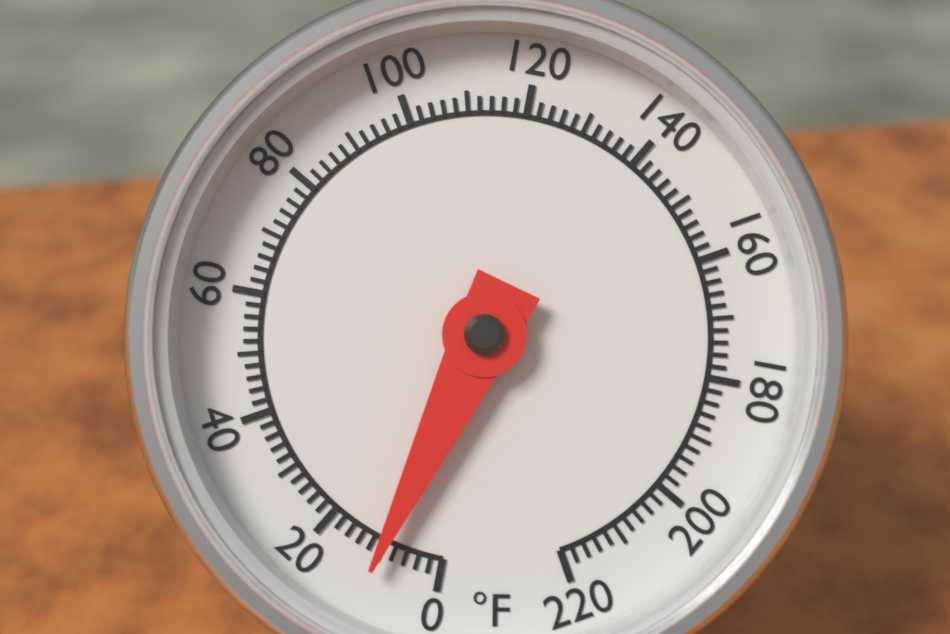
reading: 10 °F
